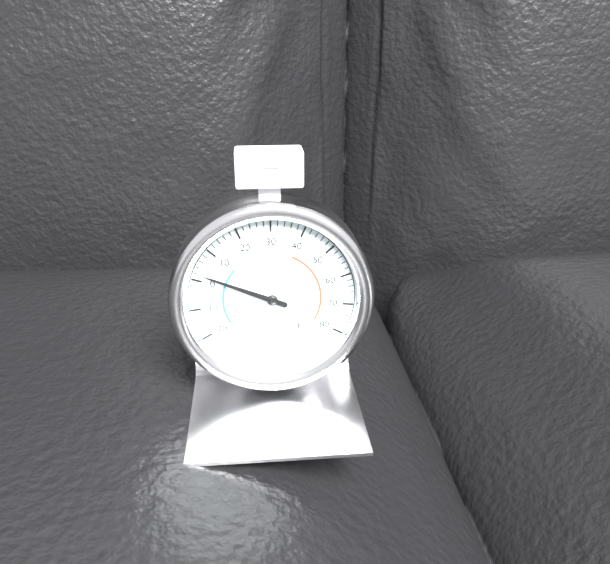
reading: 2 °F
